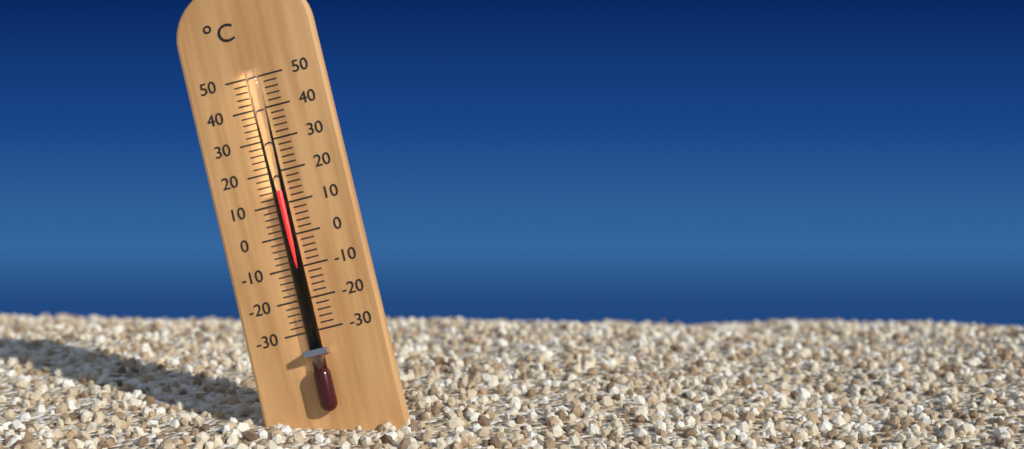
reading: 14 °C
